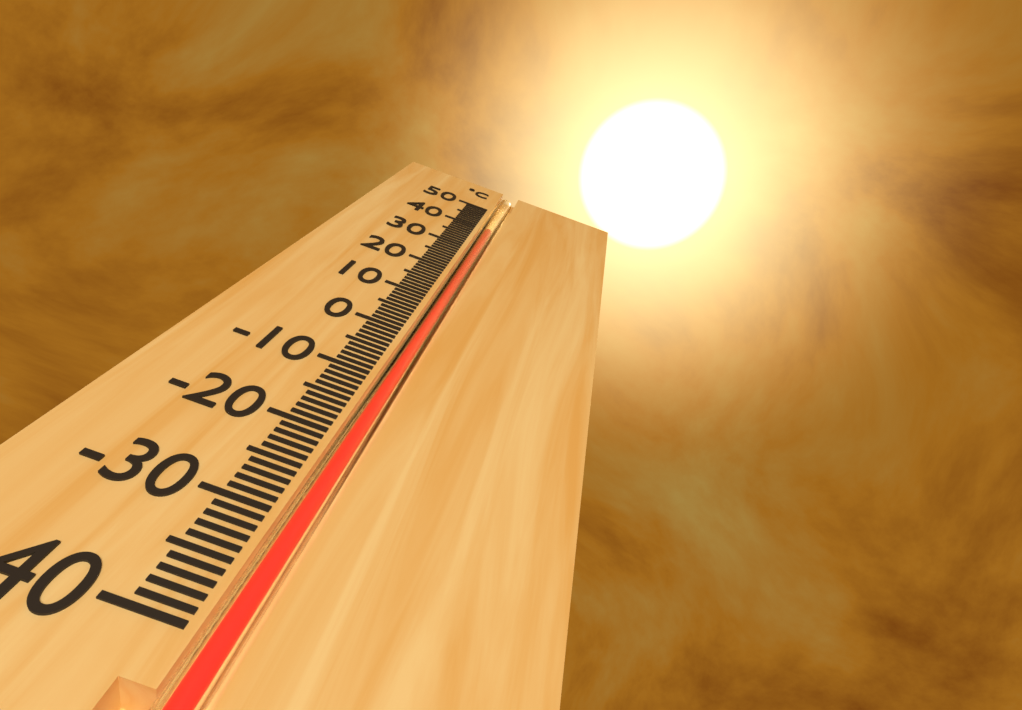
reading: 39 °C
